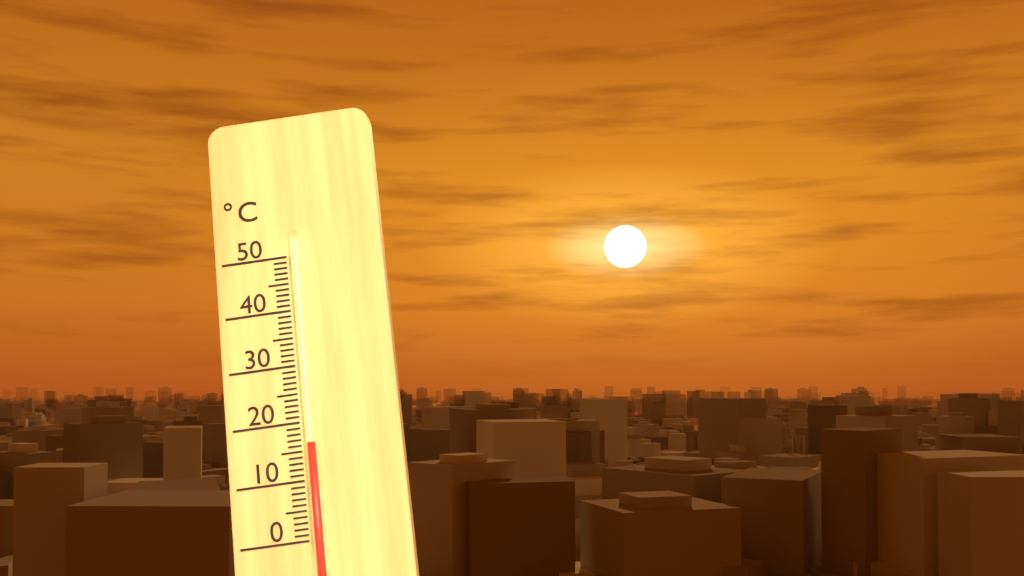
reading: 16 °C
